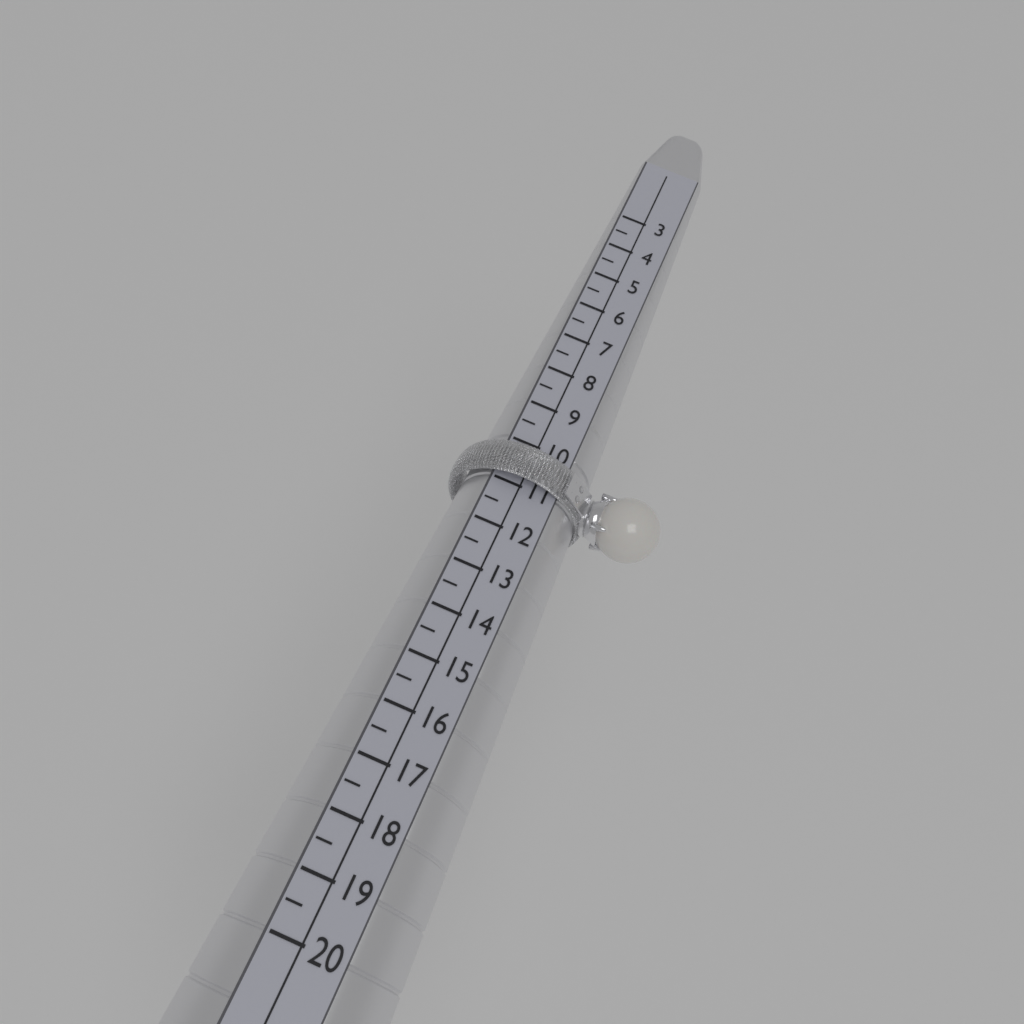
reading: 11.0 (no unit)
